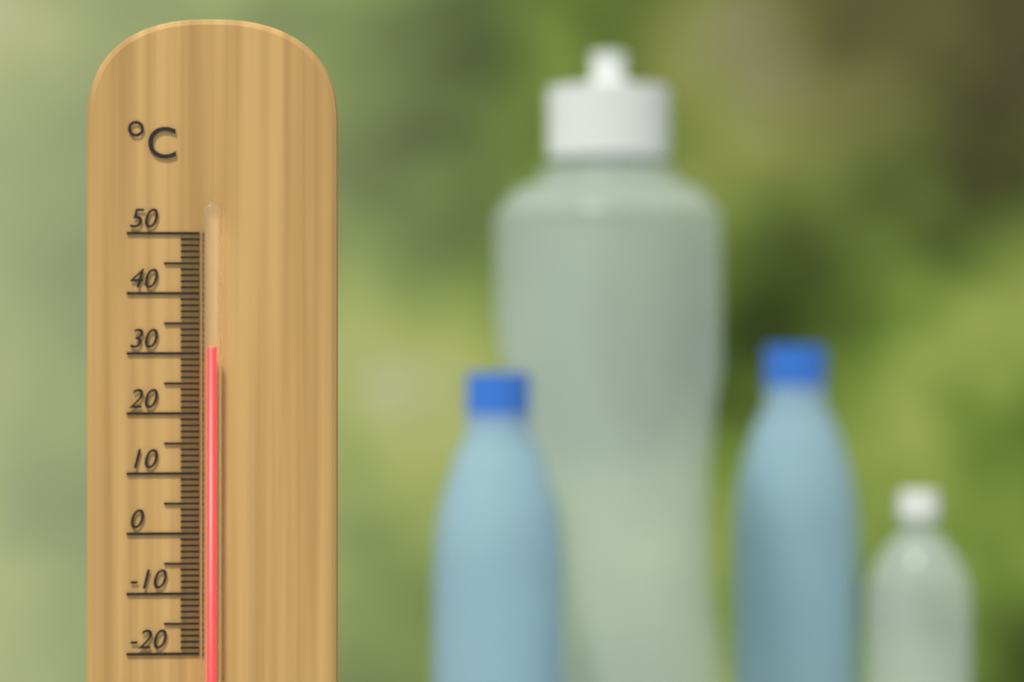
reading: 31 °C
